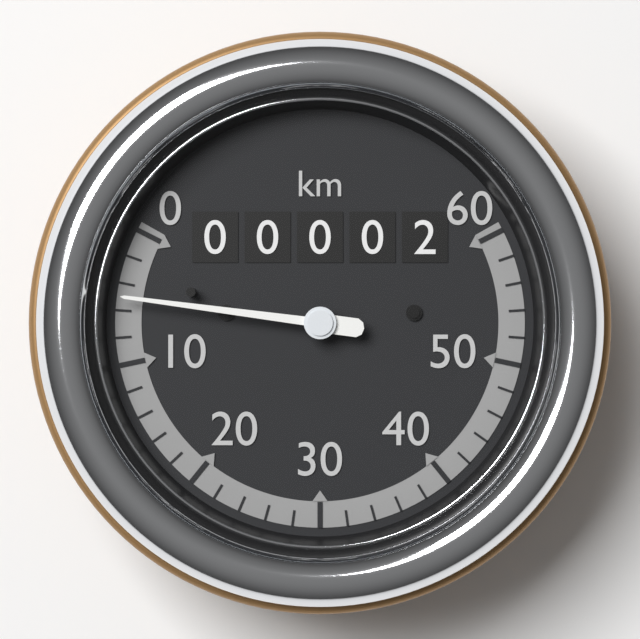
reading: 5 km/h
